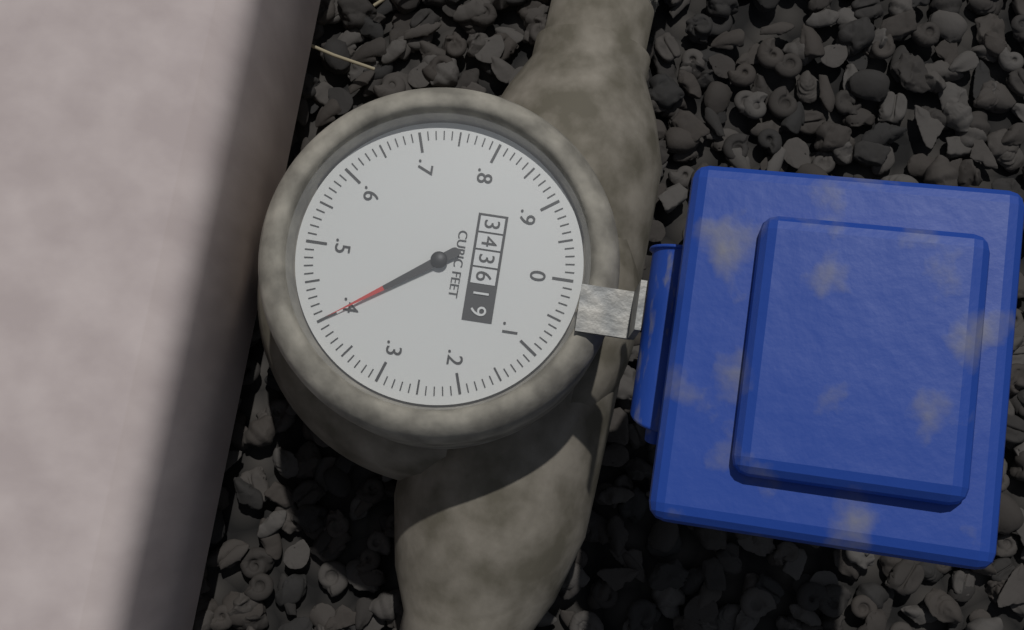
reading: 0.40 cubic feet
